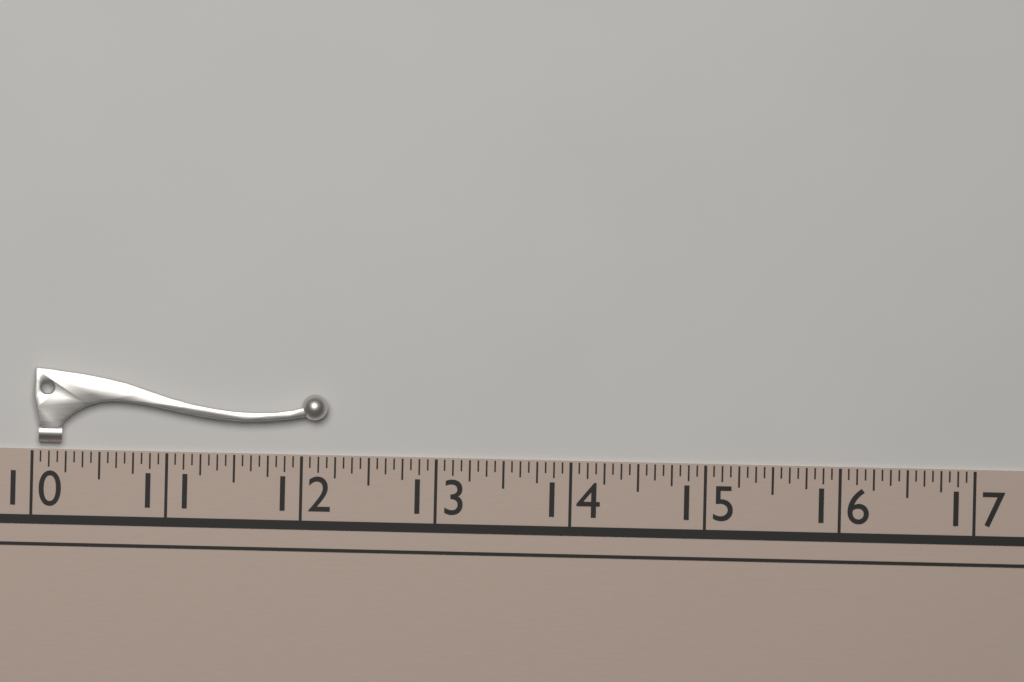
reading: 12.1875 (no unit)
